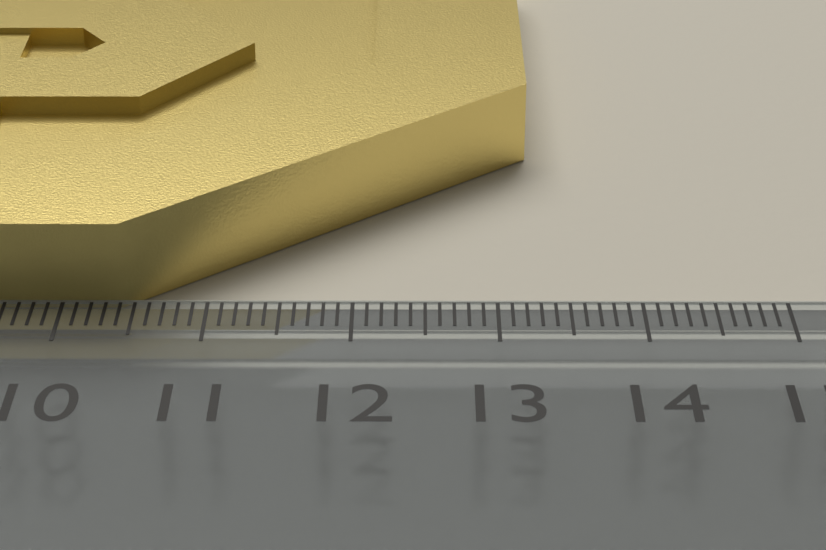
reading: 13.3 cm
